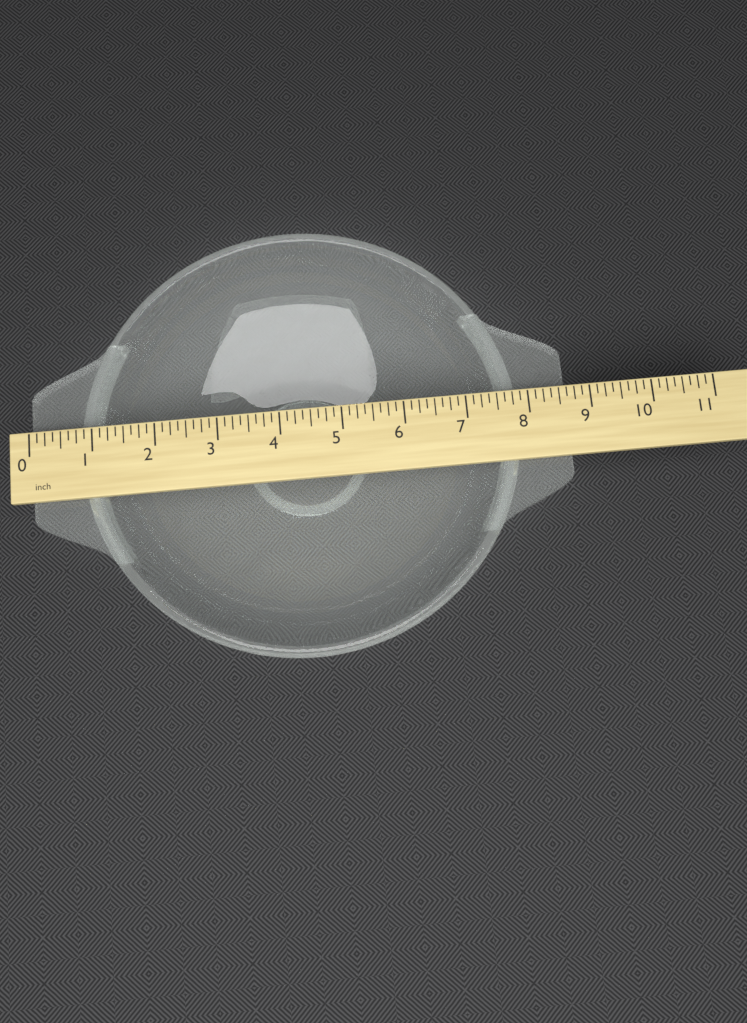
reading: 8.625 inch
